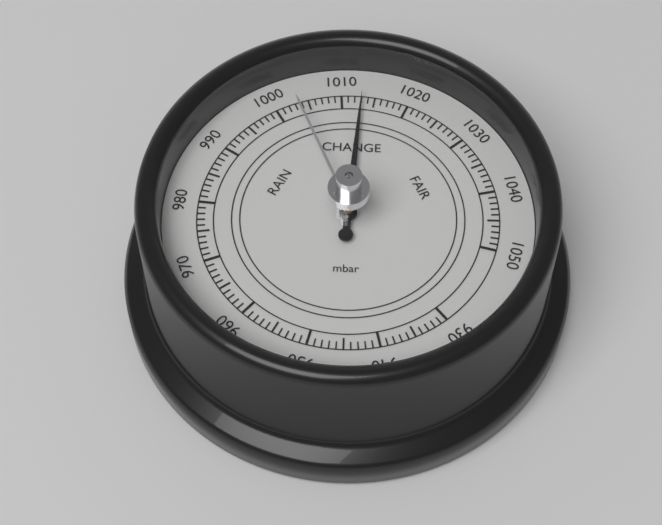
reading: 1013 mbar
